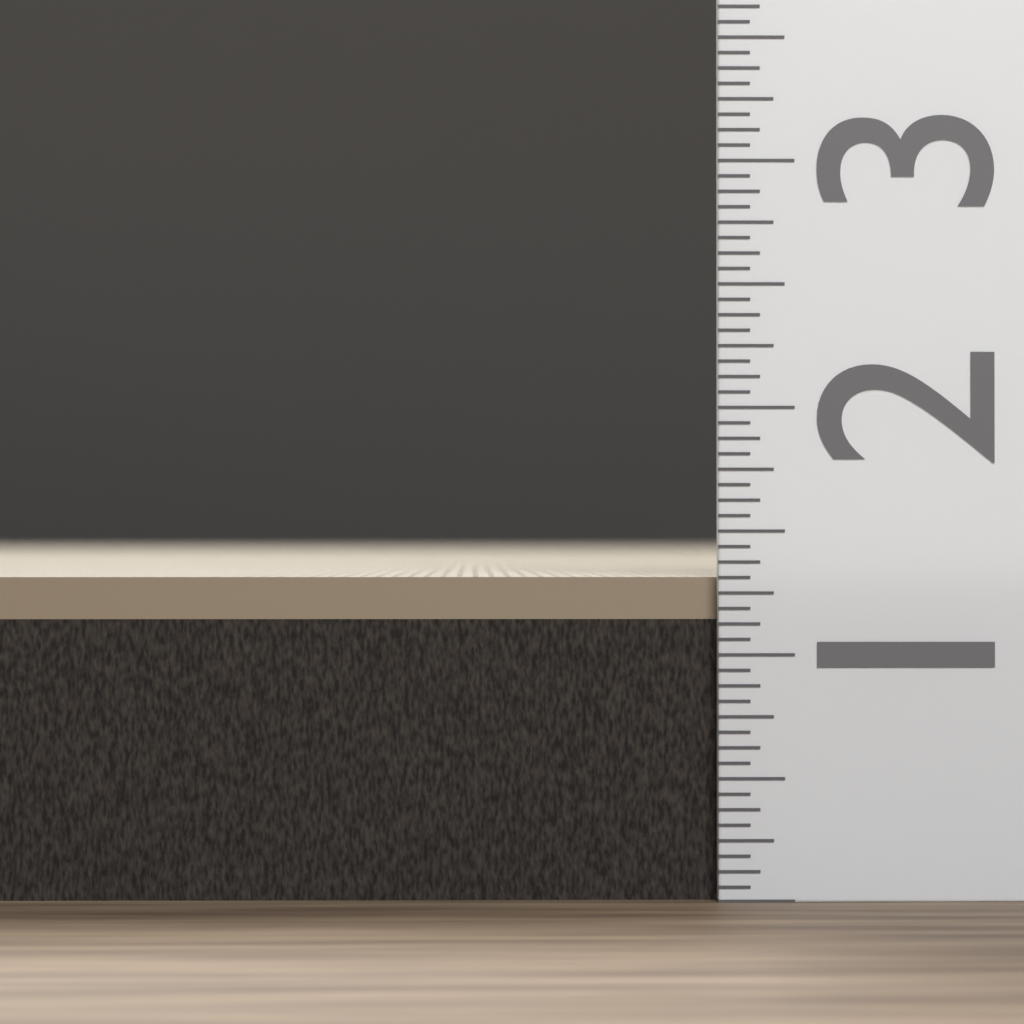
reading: 1.3125 (no unit)
